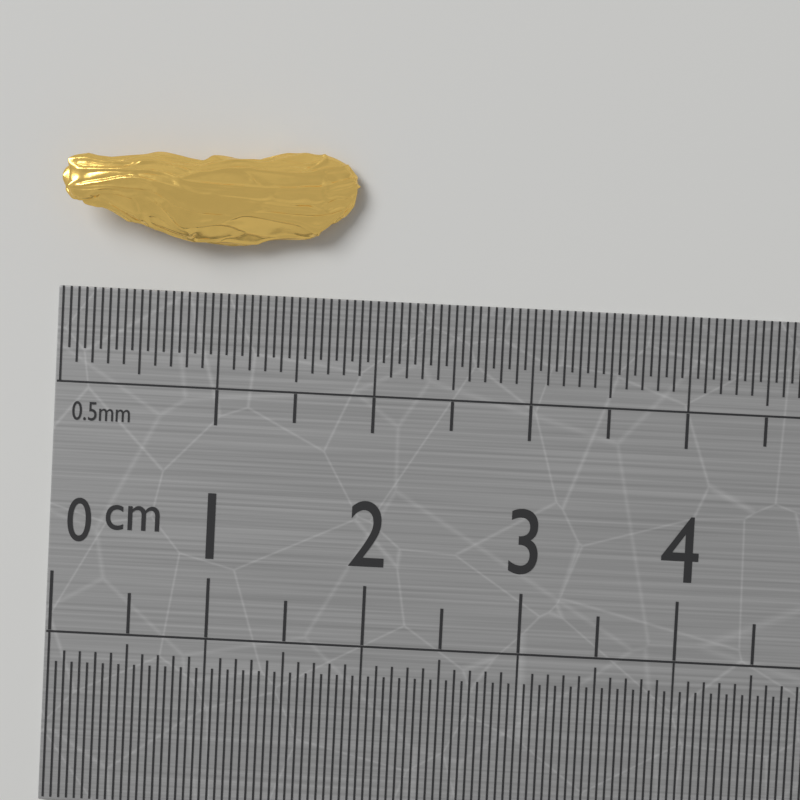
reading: 1.85 cm
